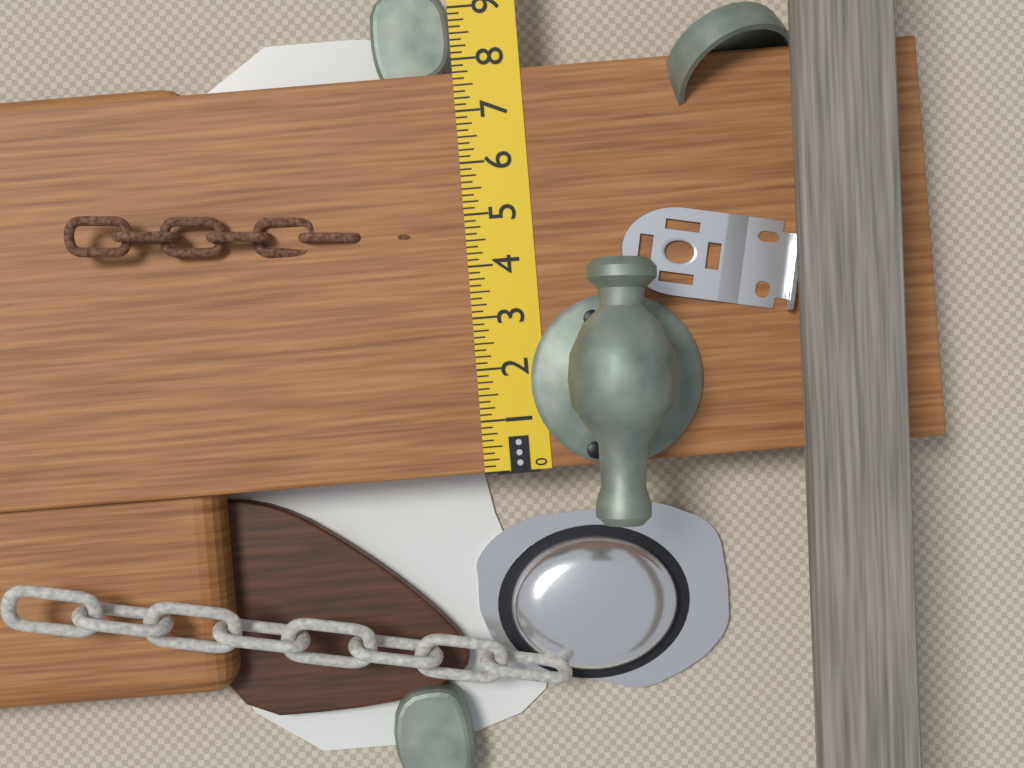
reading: 7.750 in
